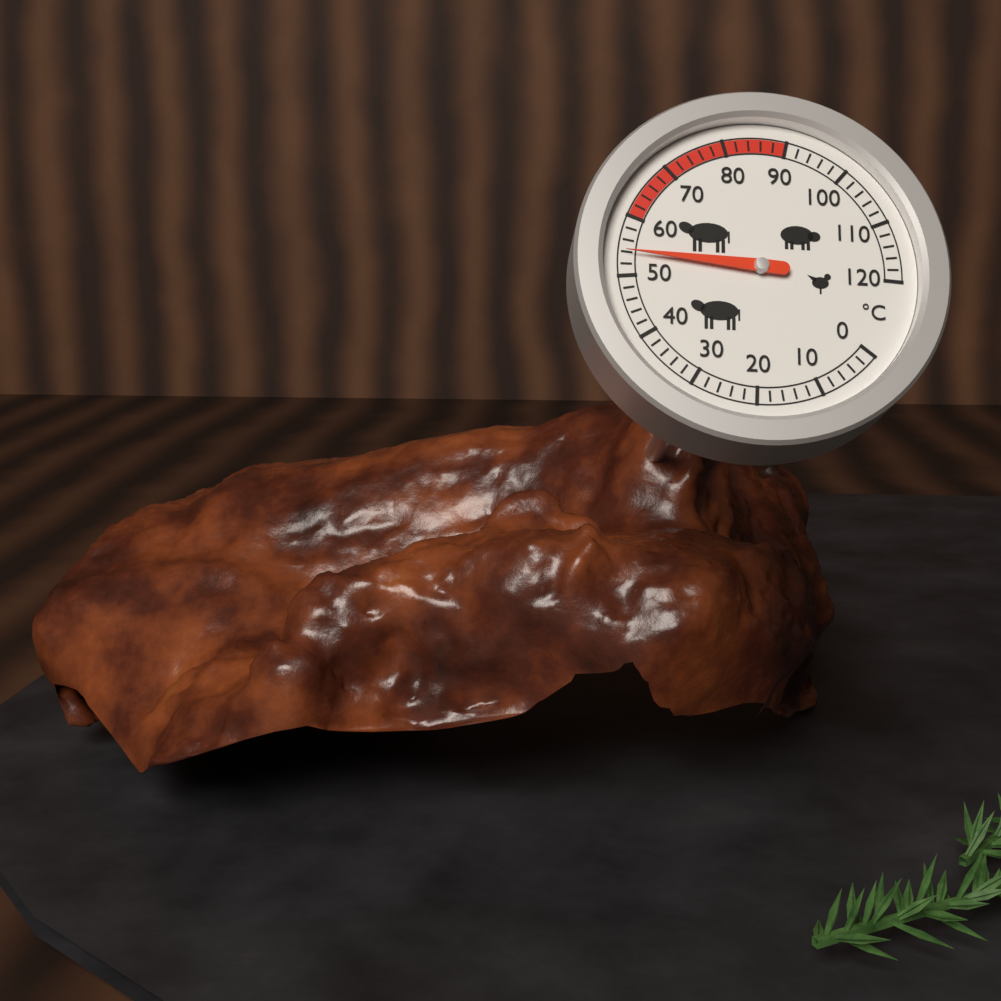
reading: 54 °C
